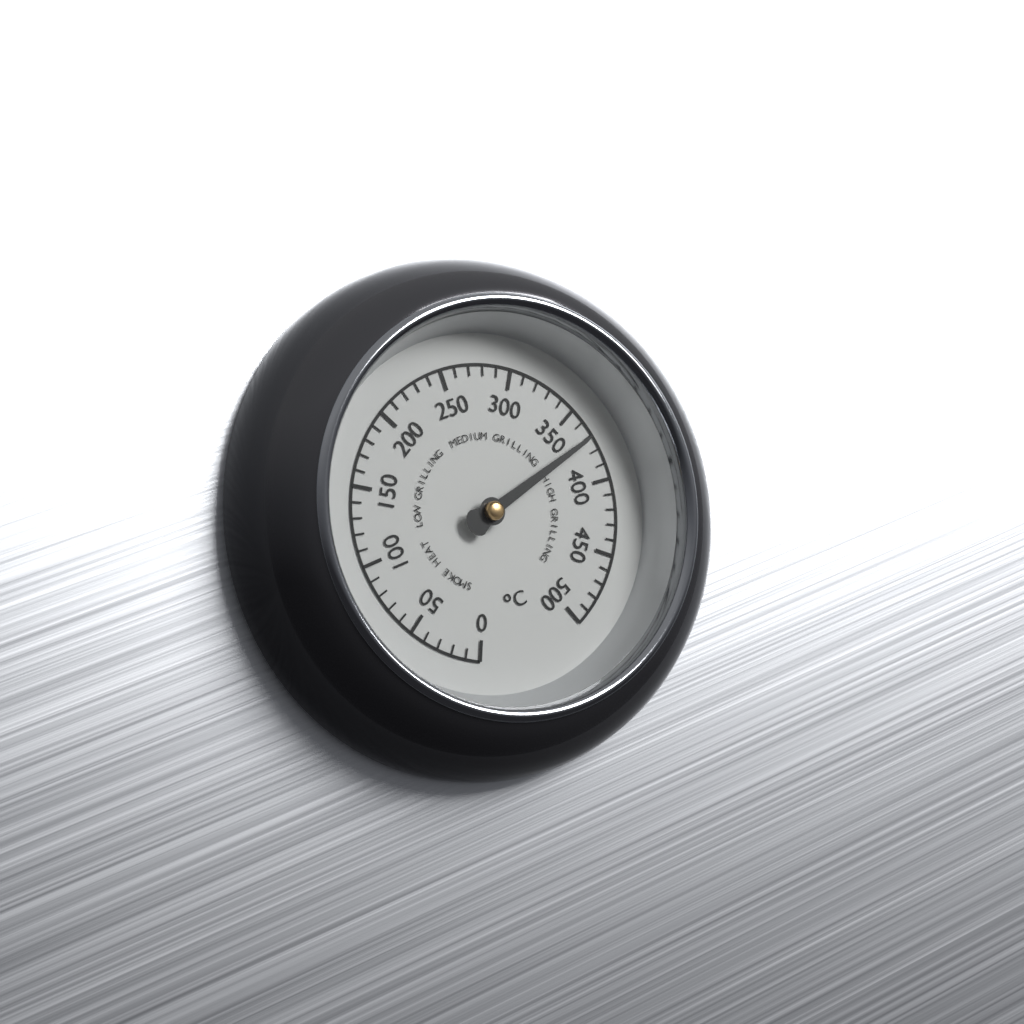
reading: 370 °C
